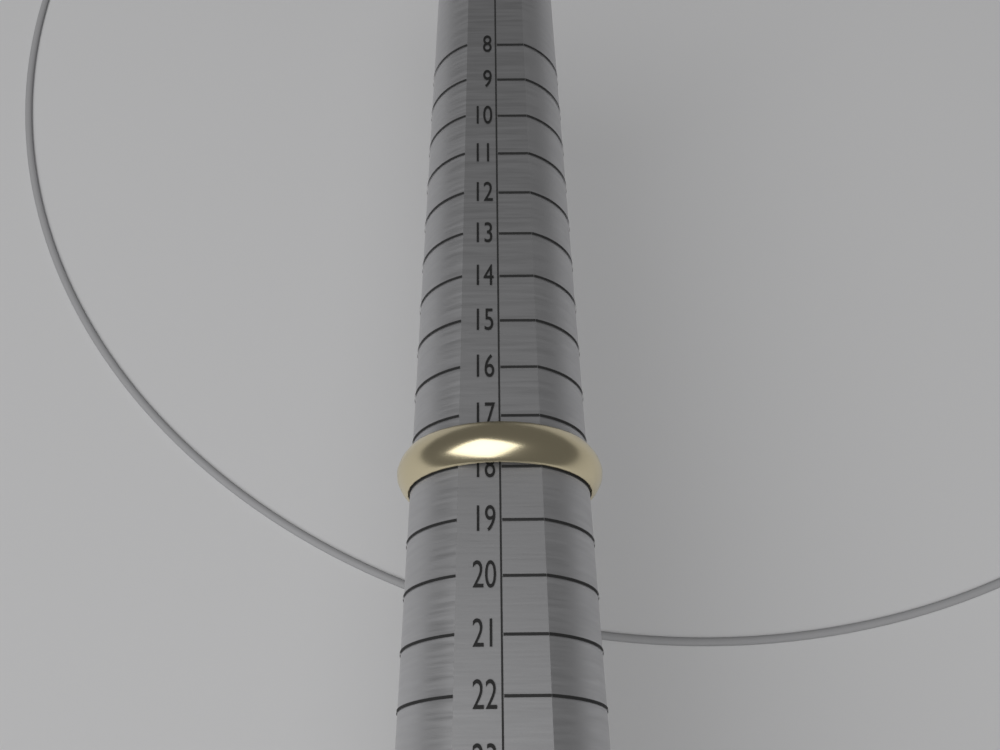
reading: 18 (no unit)
